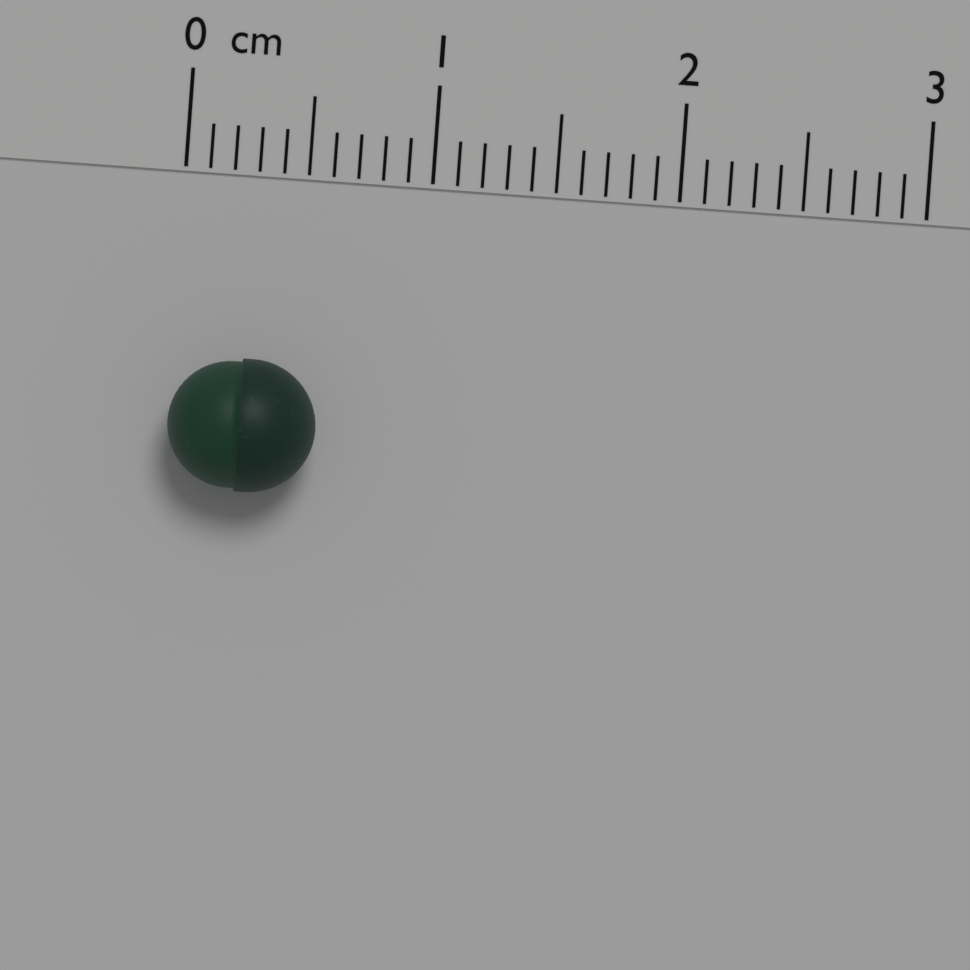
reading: 0.6 cm
